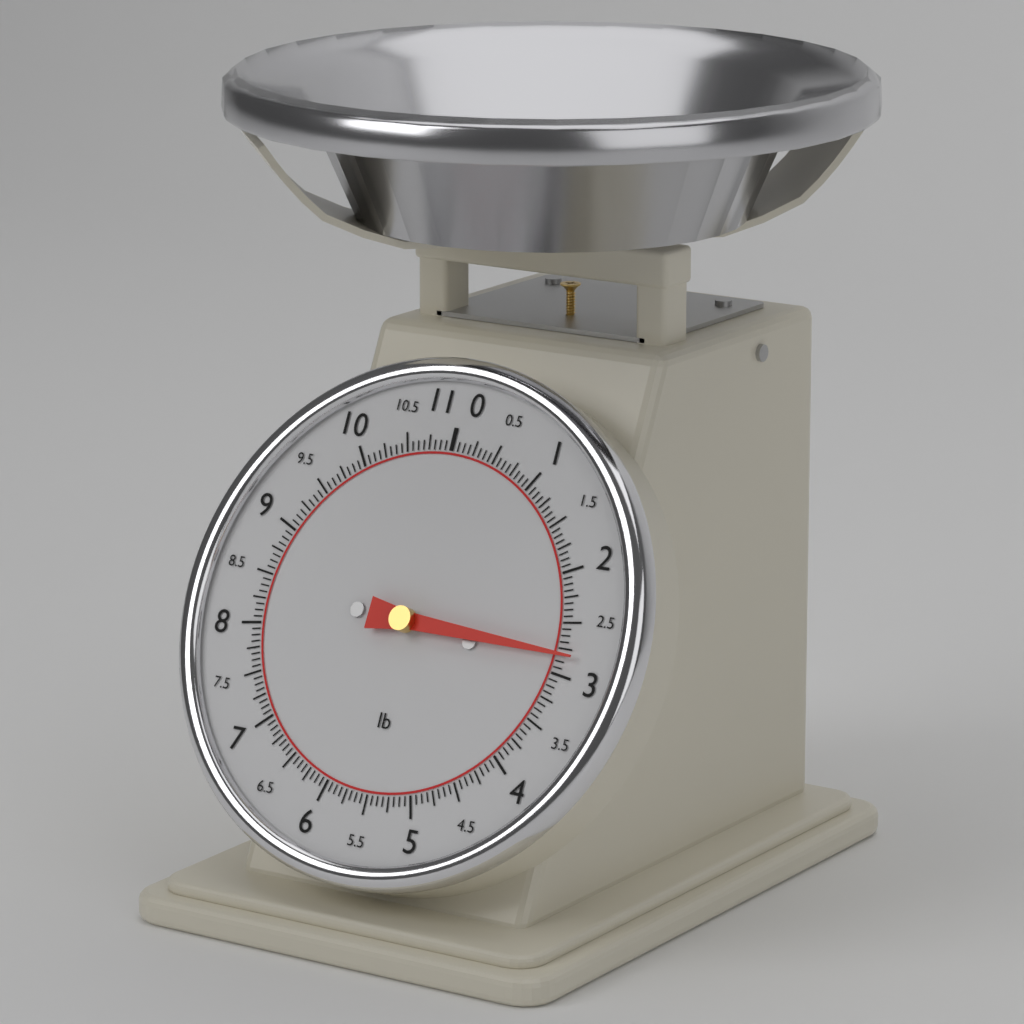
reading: 2.8125 lb
